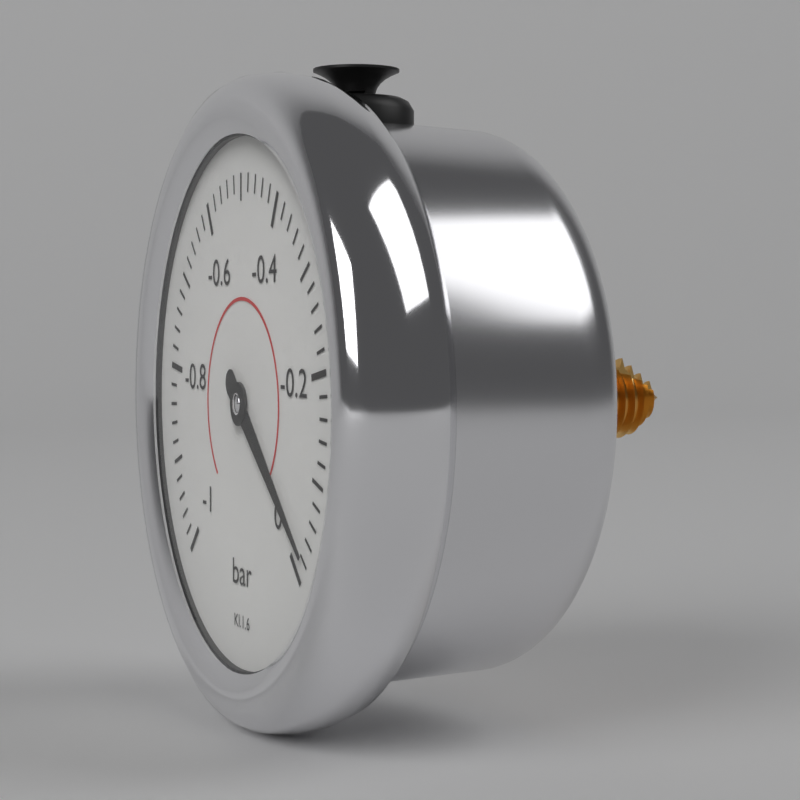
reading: -0.02 bar
